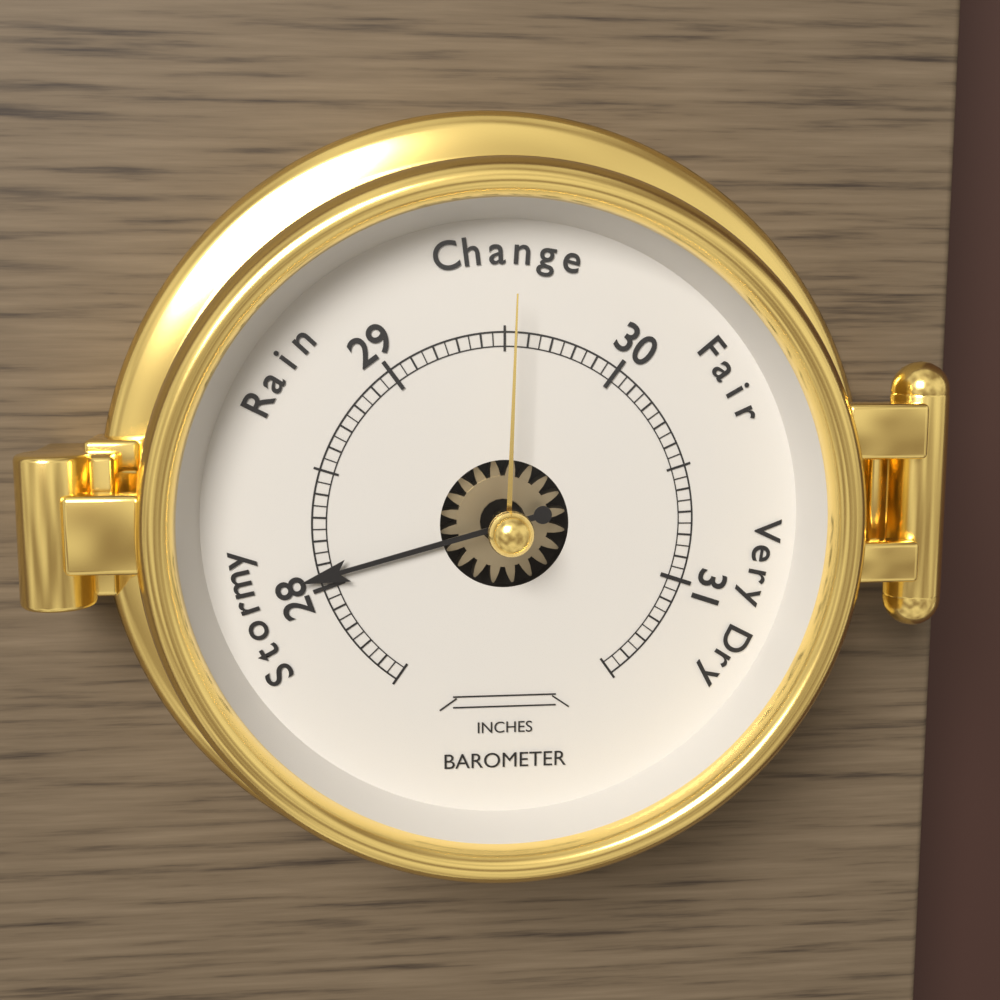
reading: 28.05 inches
